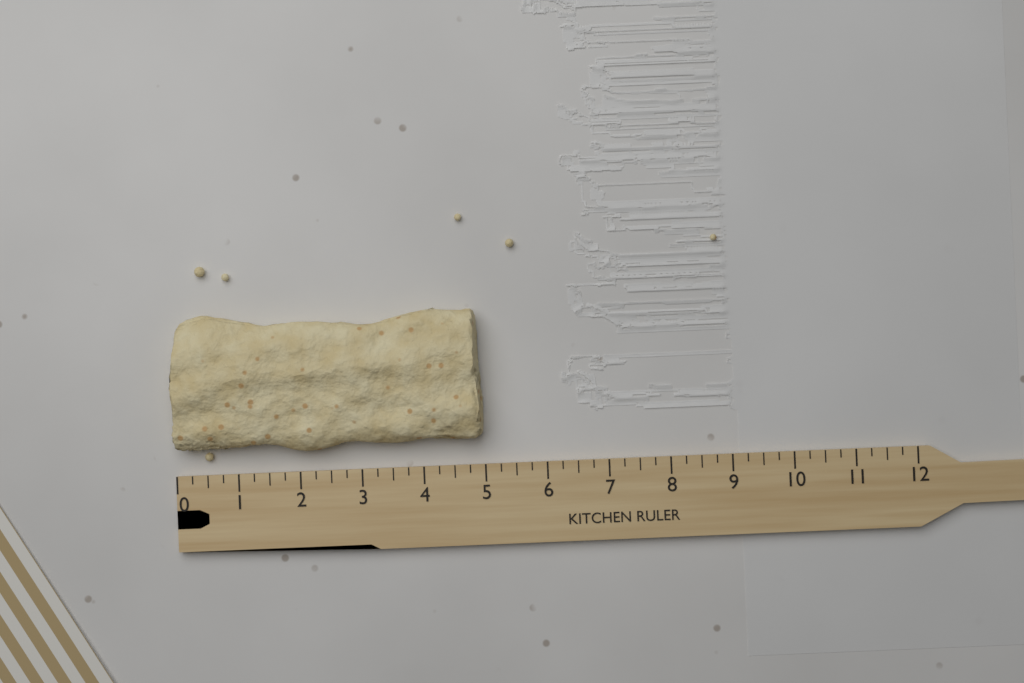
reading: 5.00 (no unit)
